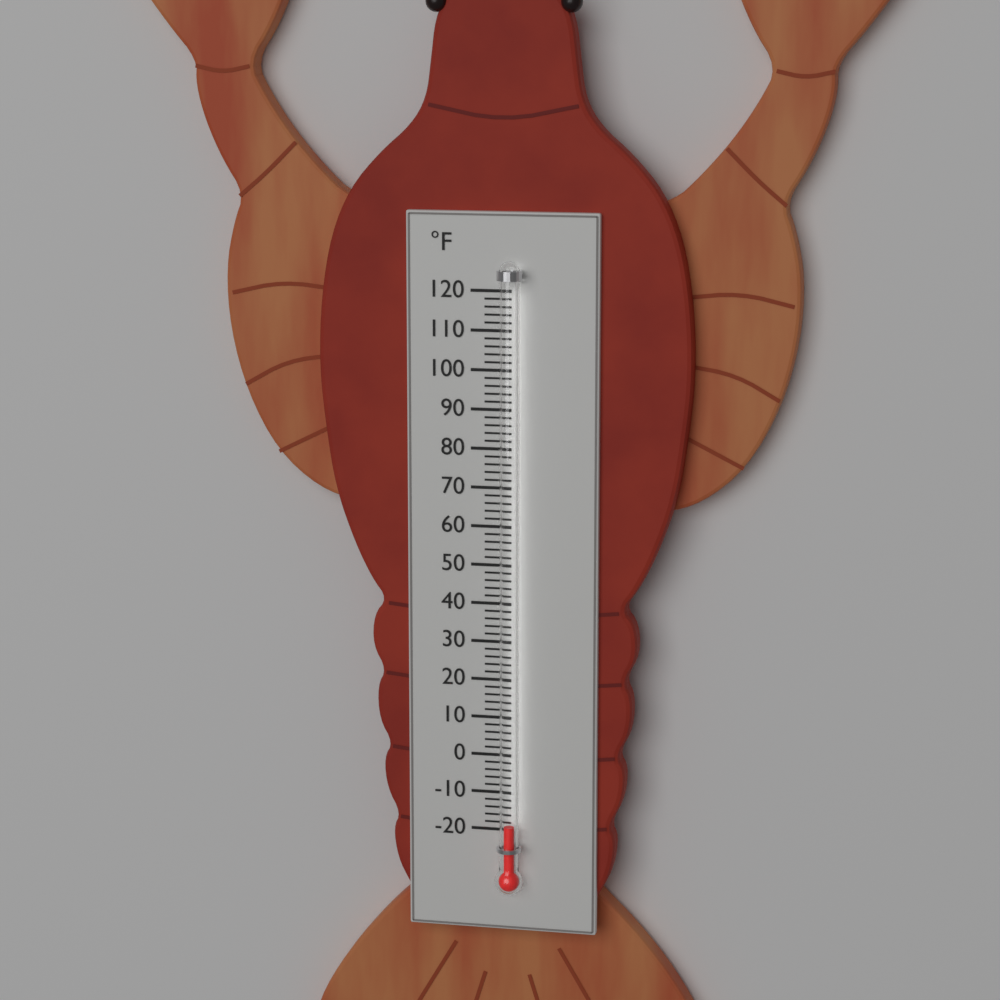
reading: -18 °F
